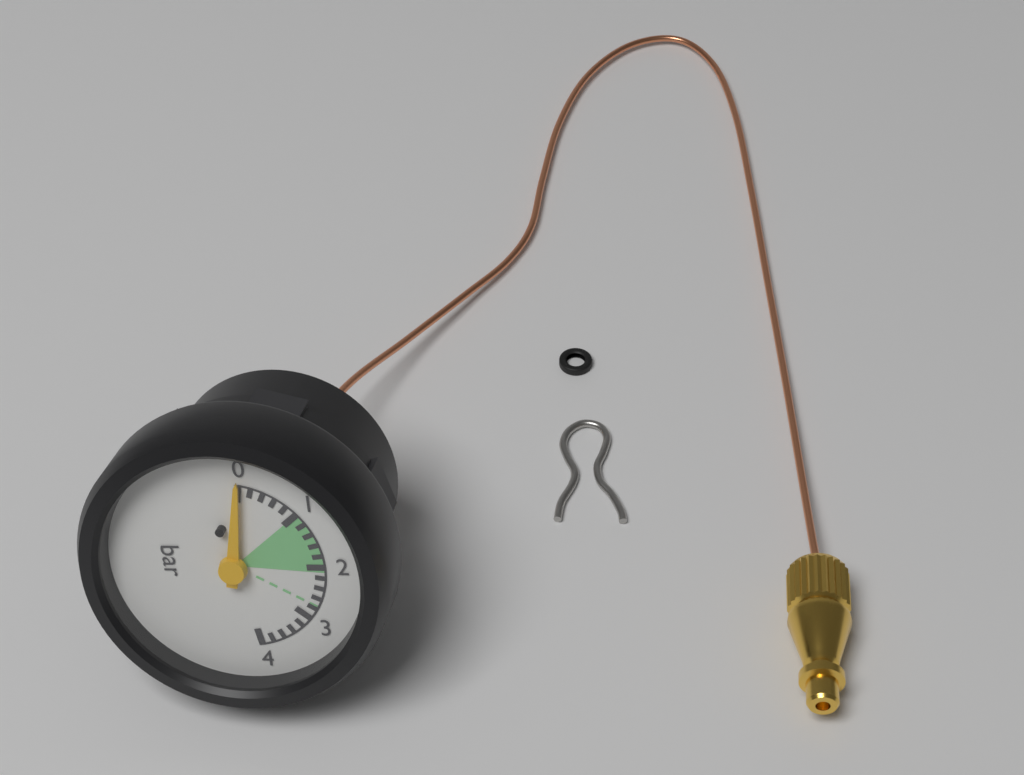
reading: 0.0 bar
